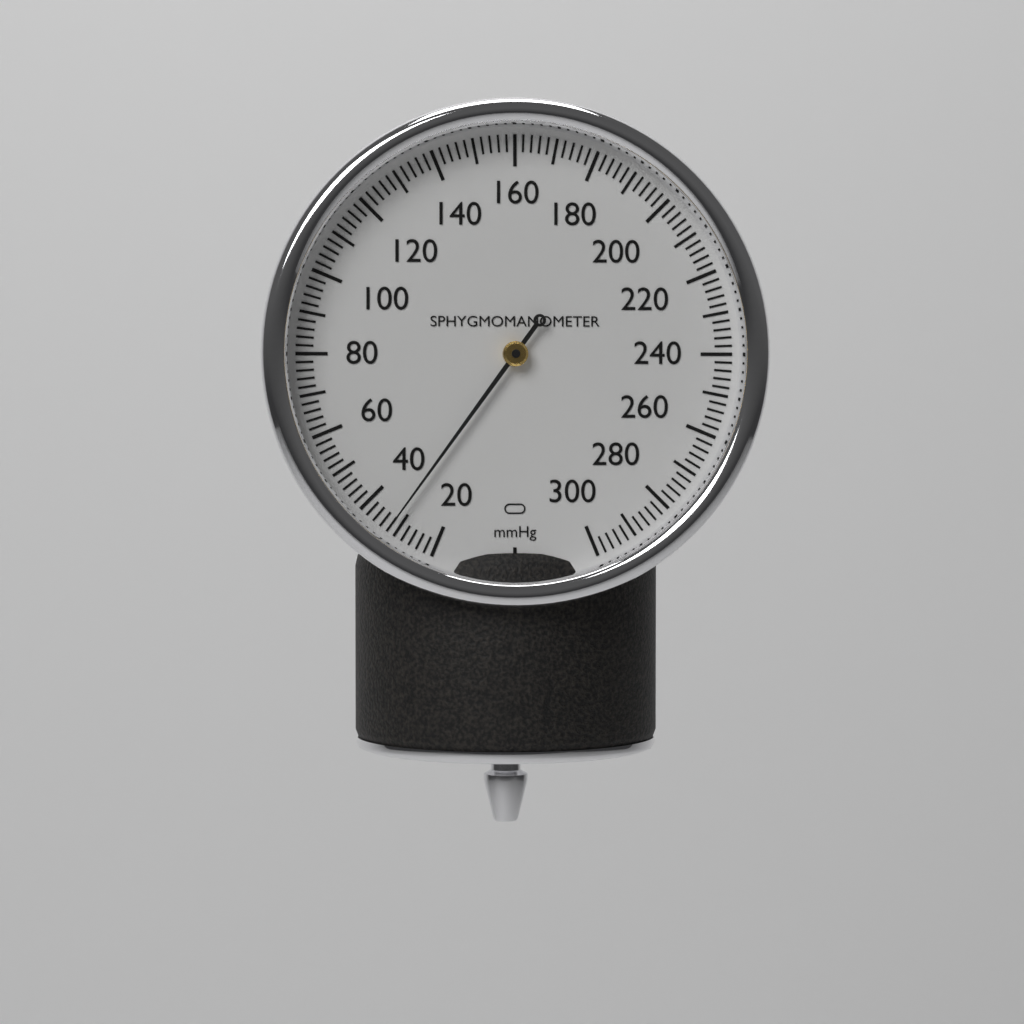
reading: 32 mmHg
